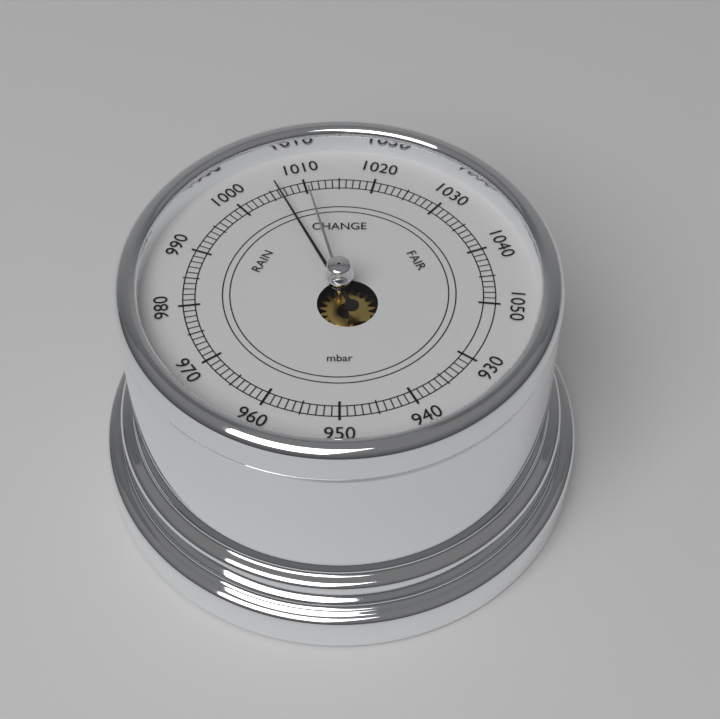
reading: 1006 mbar
